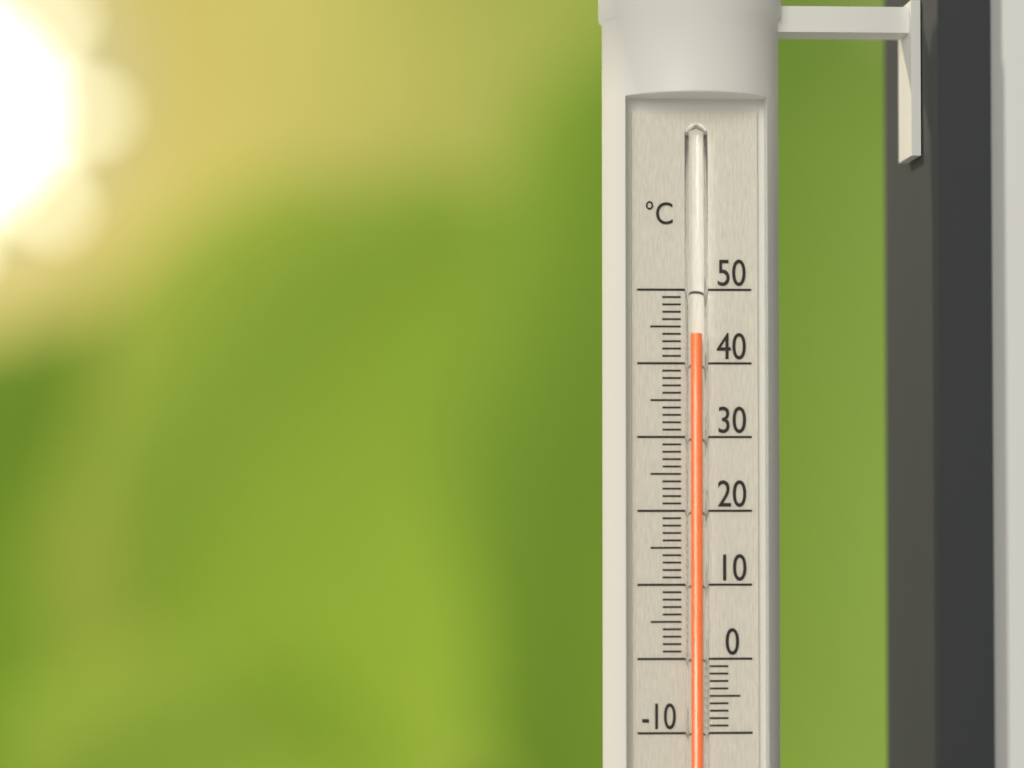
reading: 44 °C
